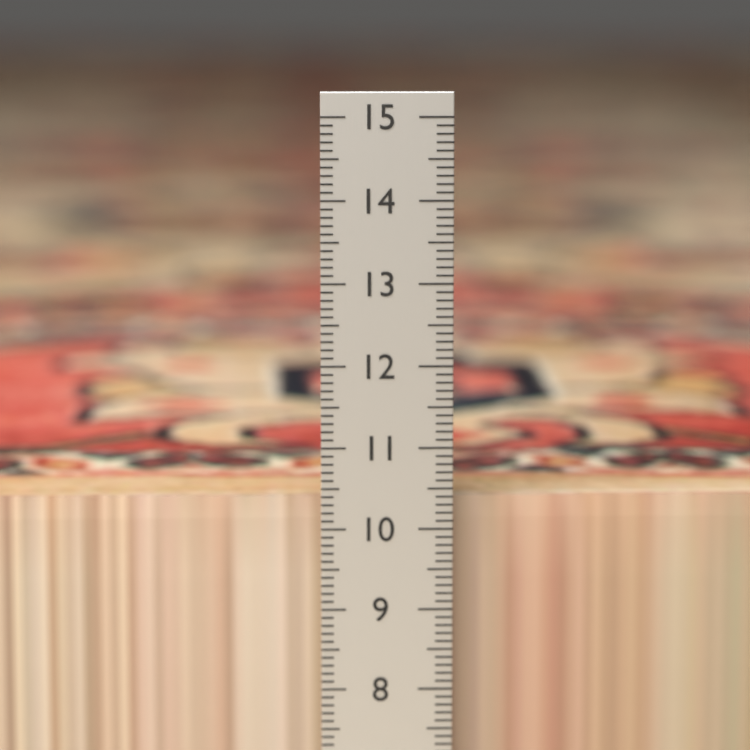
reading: 10.3 cm
